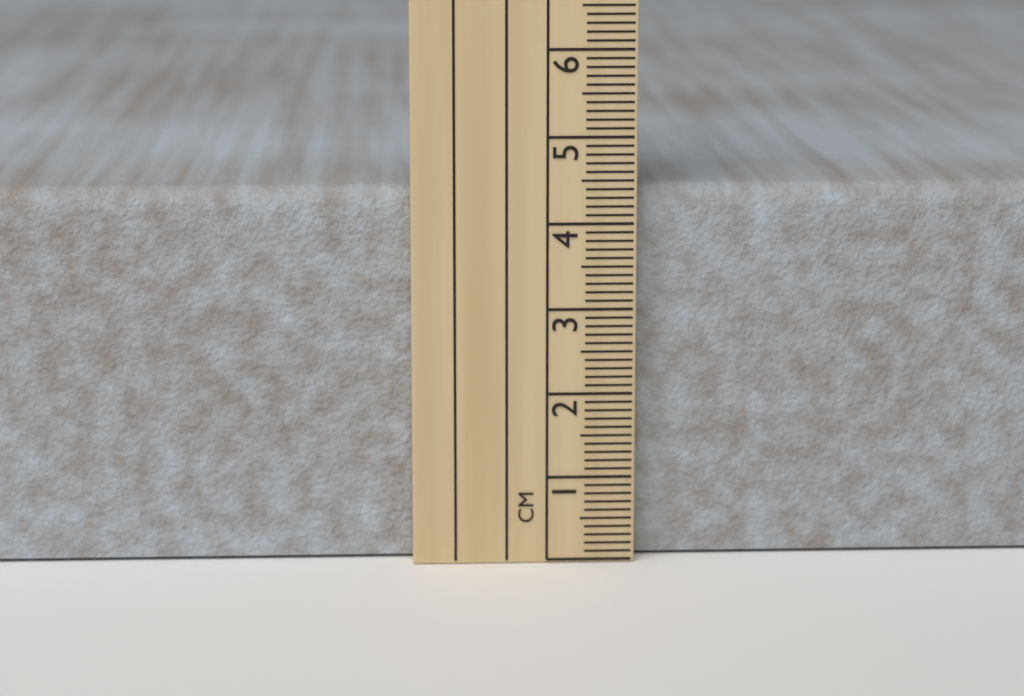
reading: 4.4 cm
